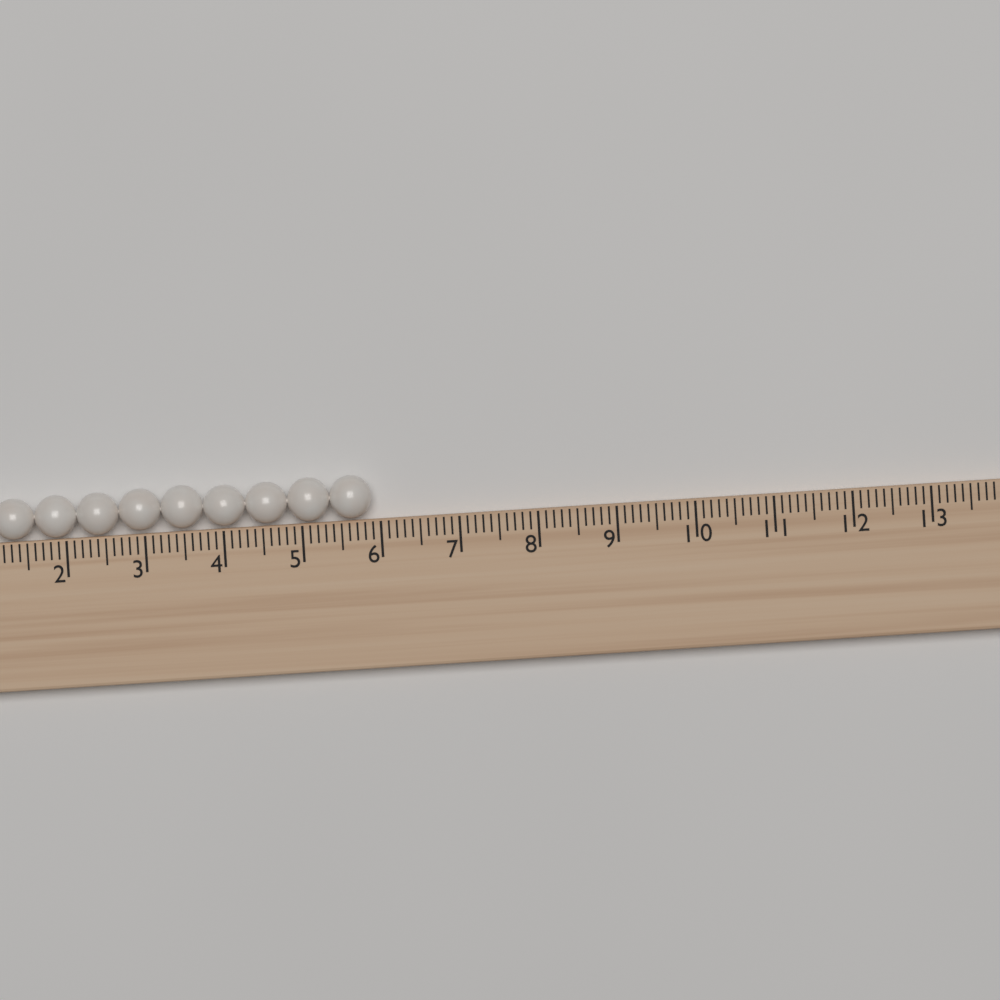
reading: 5.9 (no unit)
